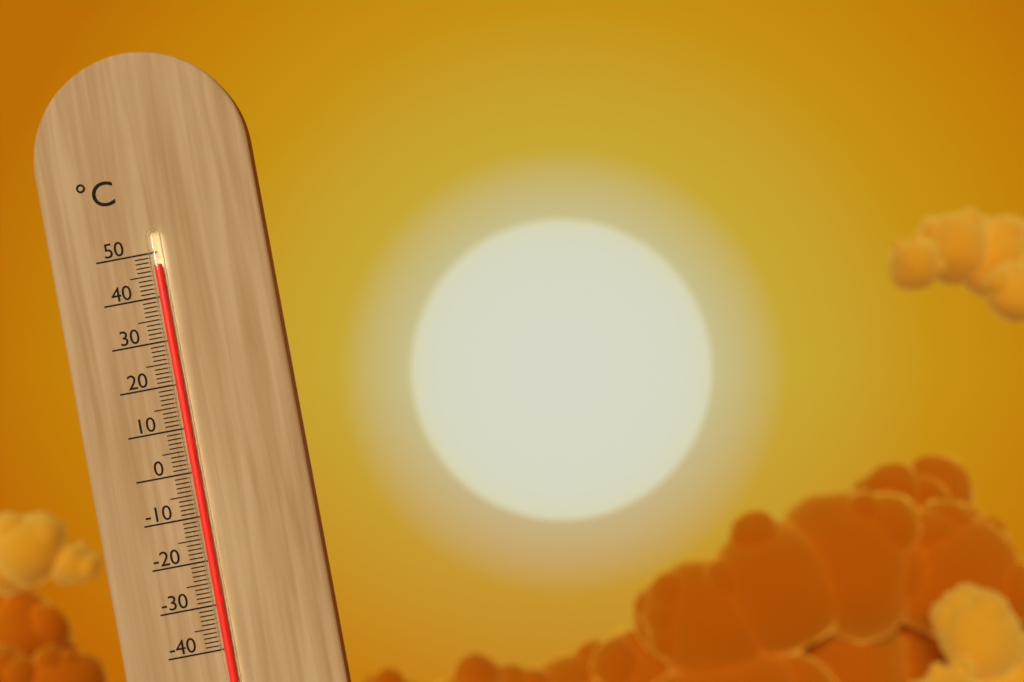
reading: 47 °C
